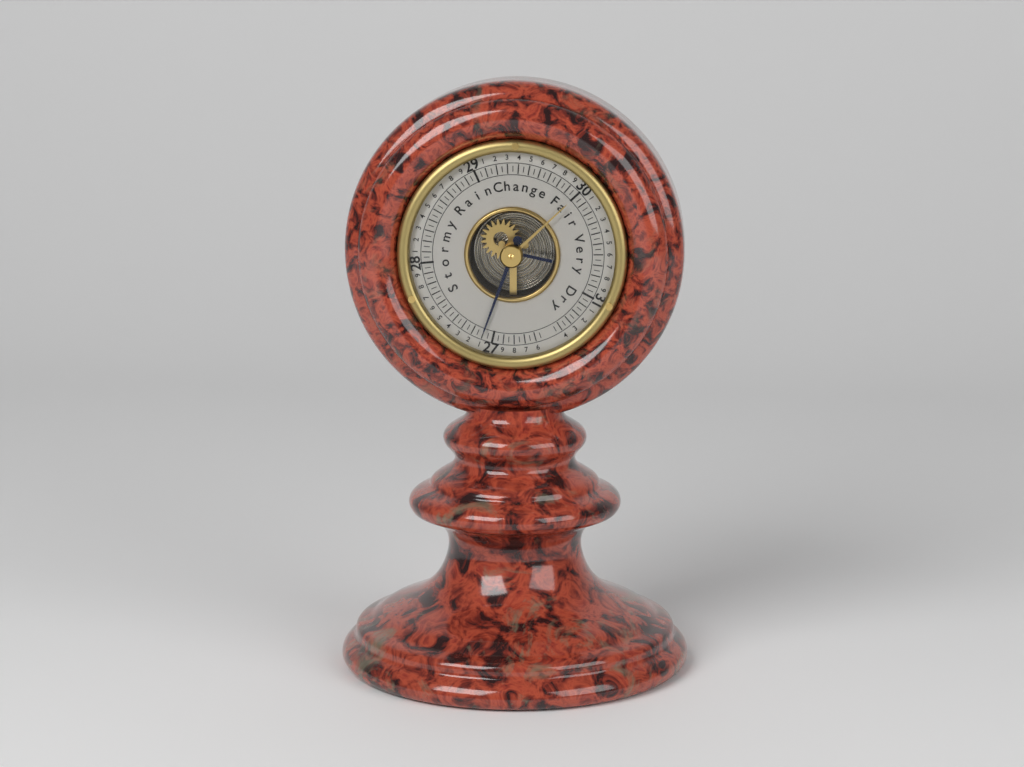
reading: 27.10 (no unit)
